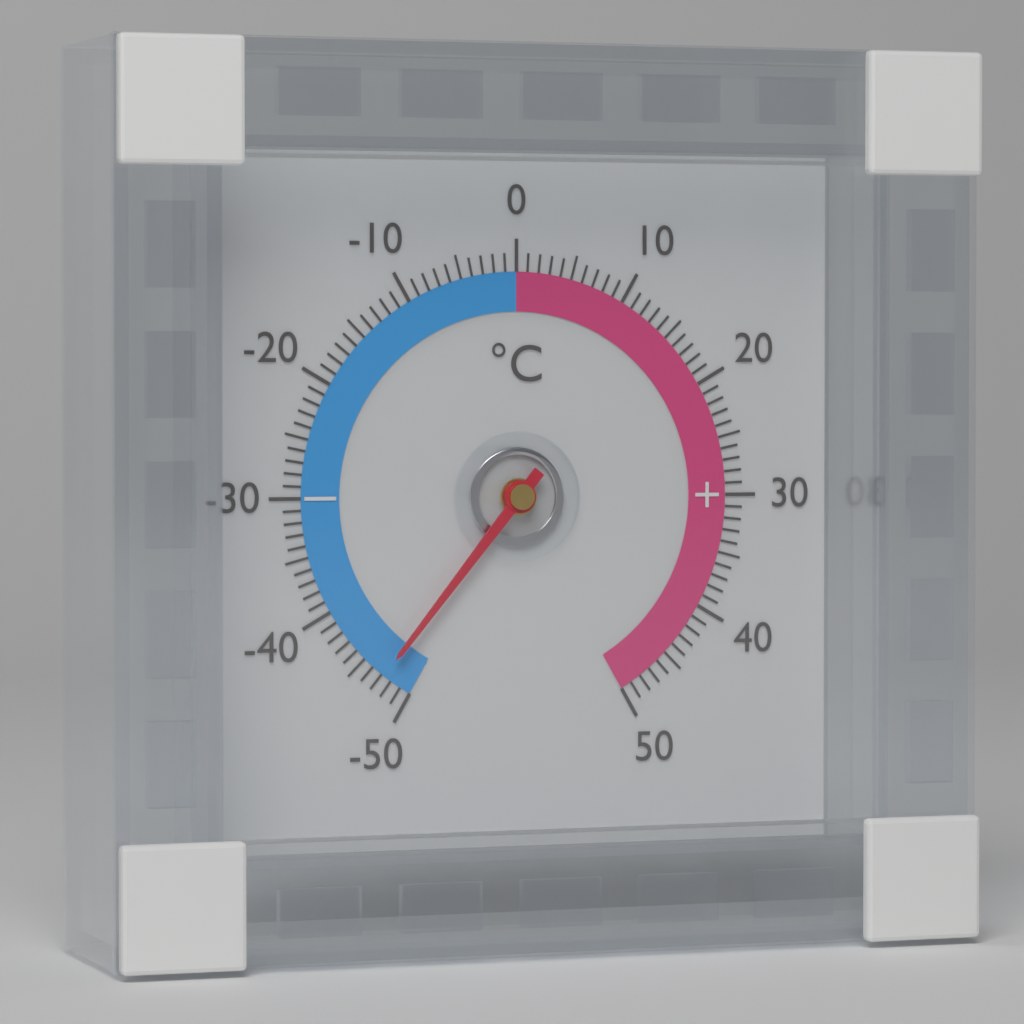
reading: -47 °C
